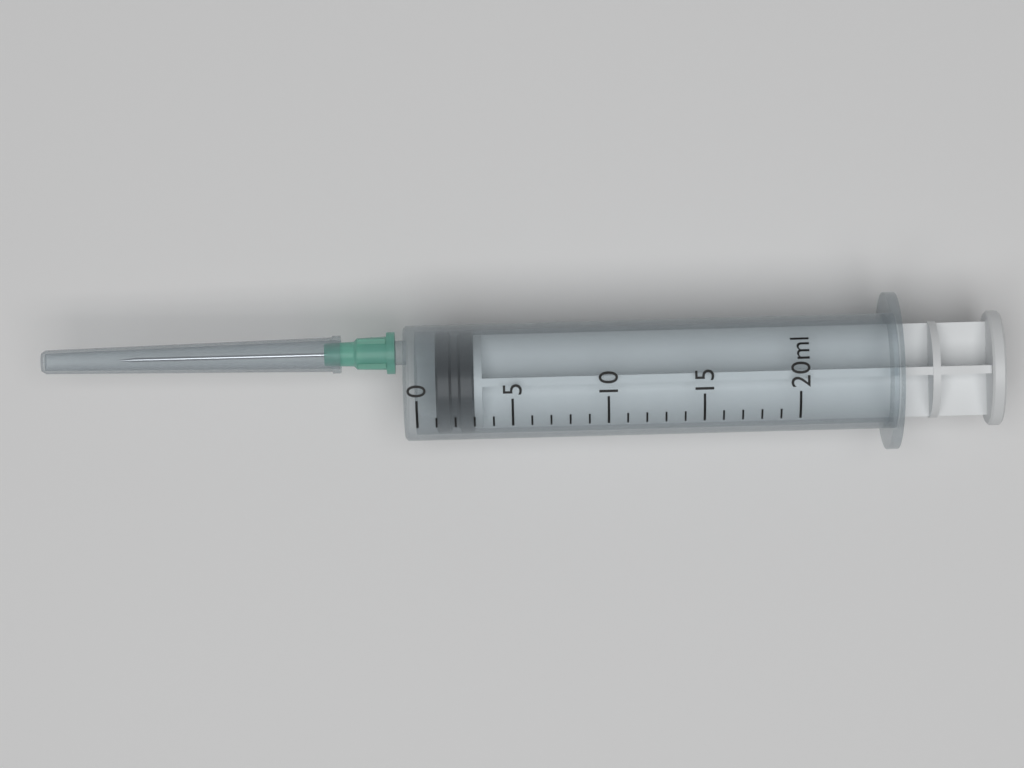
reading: 1 ml
